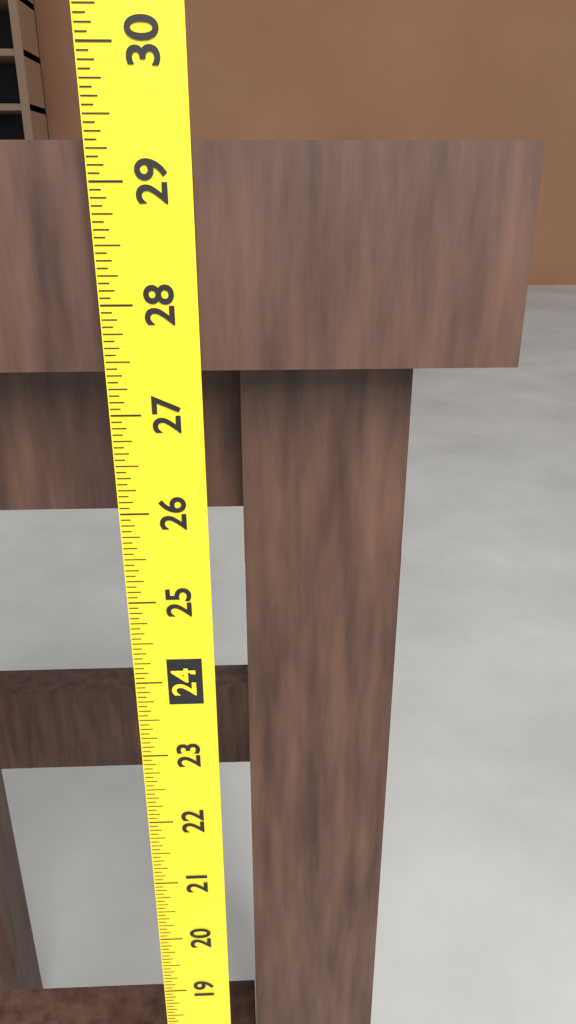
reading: 29.3125 (no unit)
